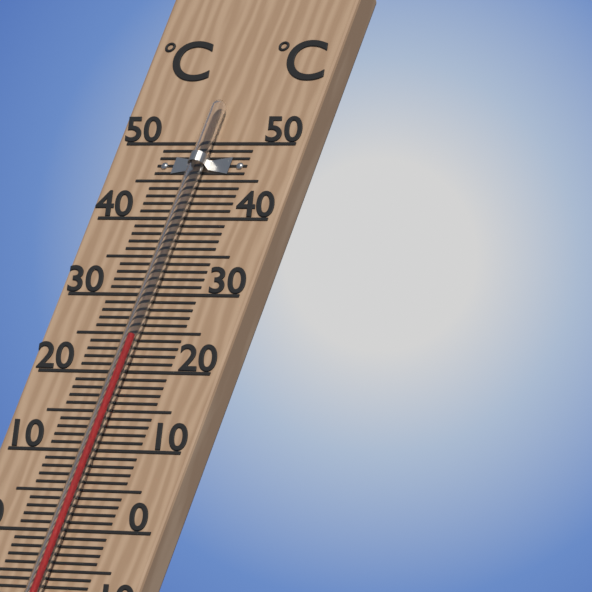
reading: 24 °C
